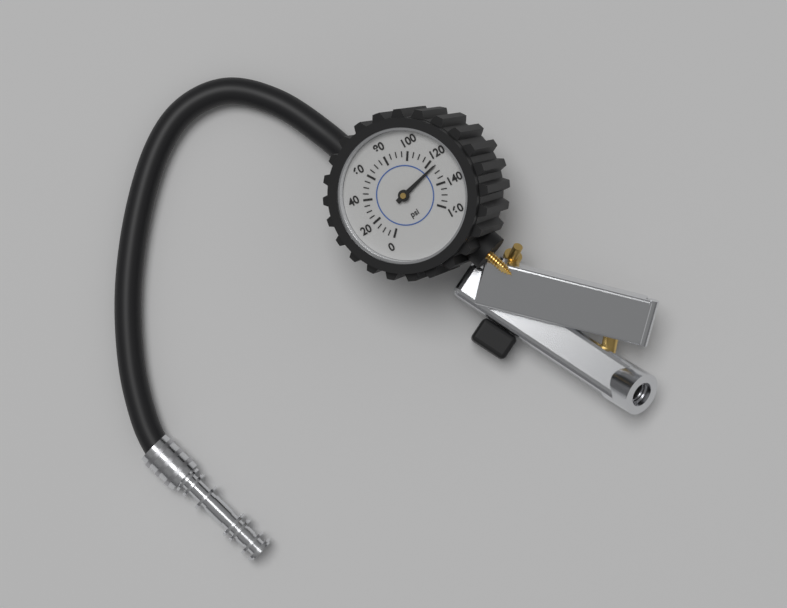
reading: 125 psi
